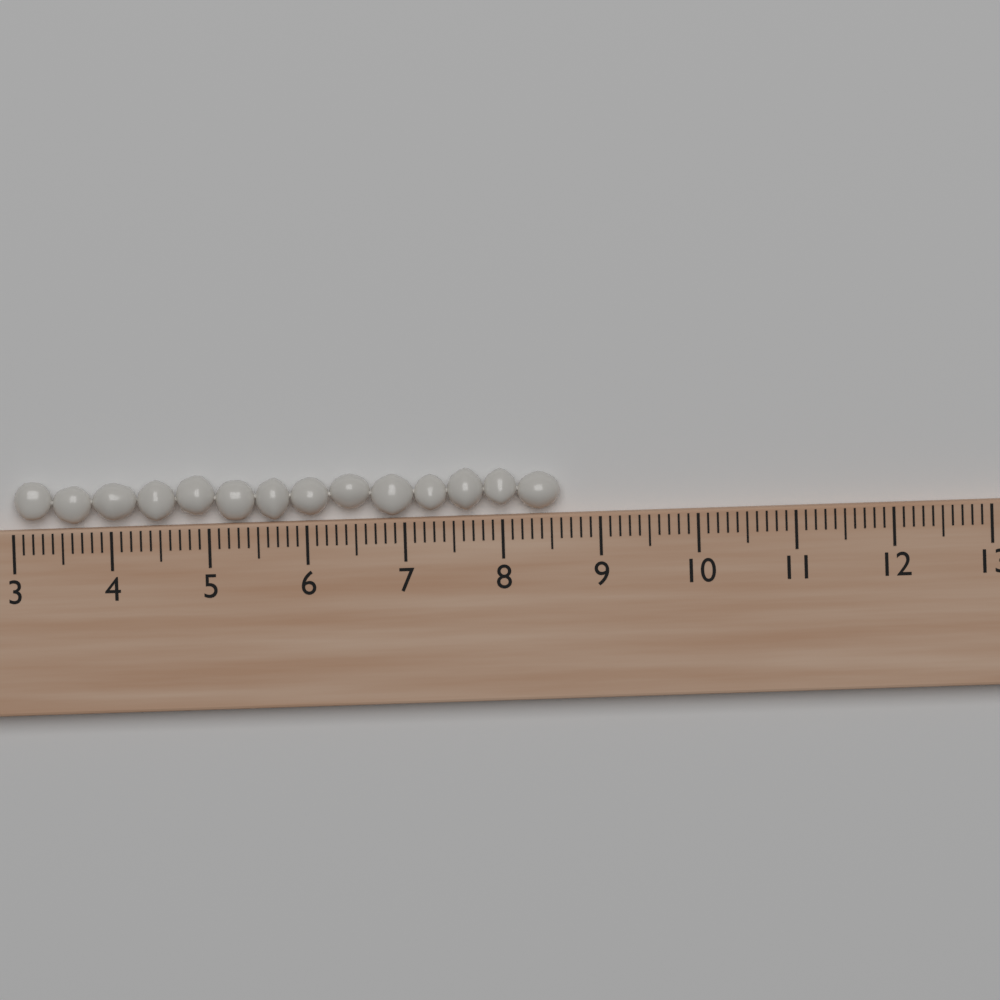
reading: 8.6 (no unit)
